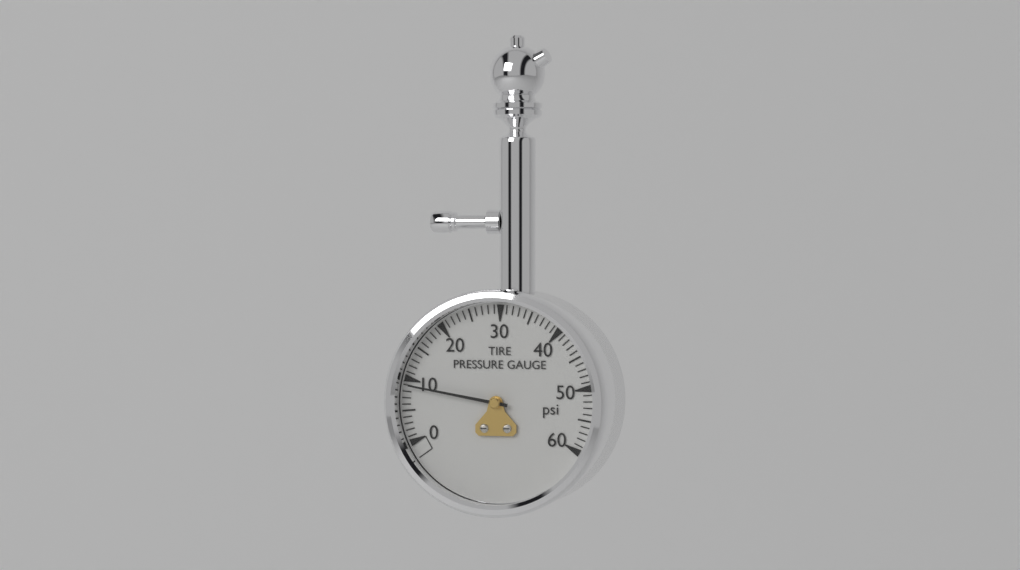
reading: 9 psi
